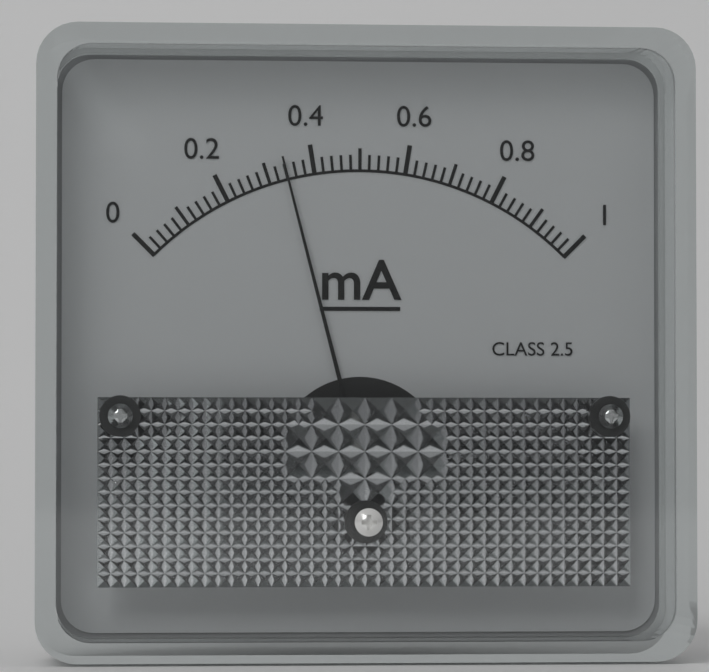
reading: 0.34 mA
